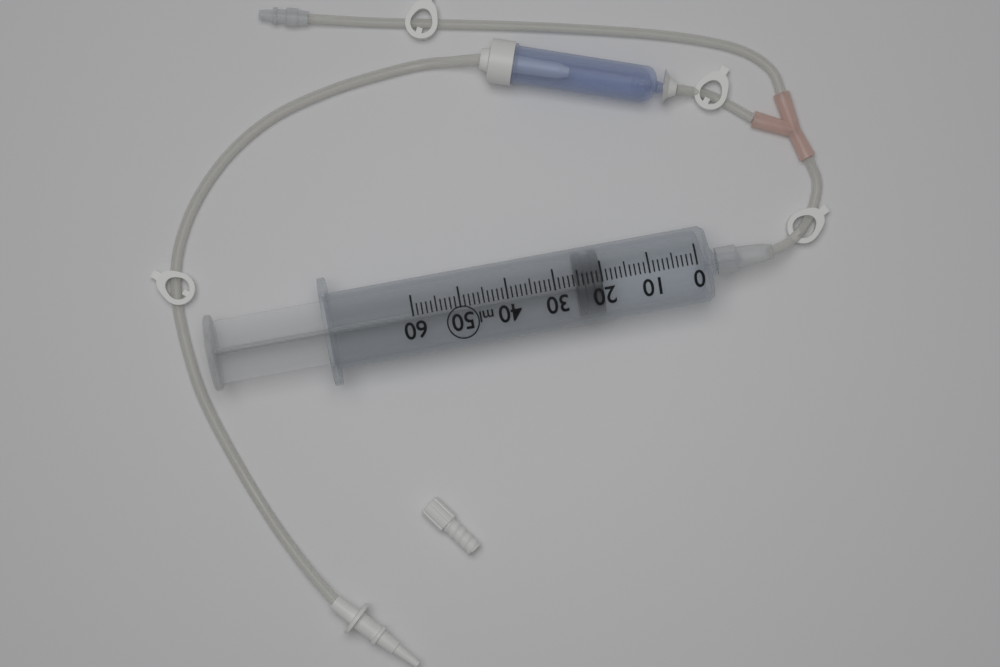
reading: 20 ml
